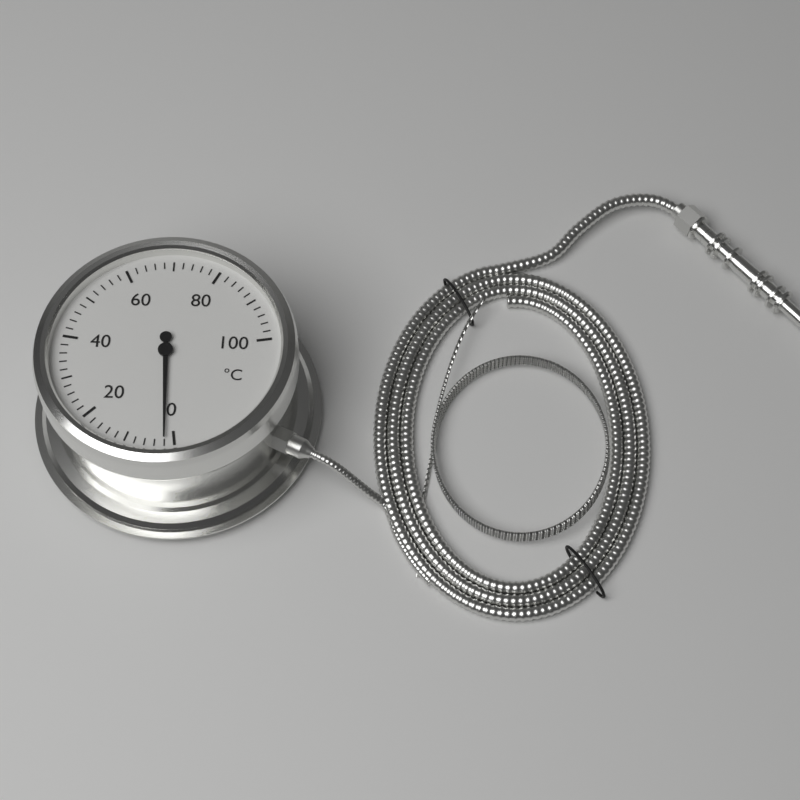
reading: 2 °C
